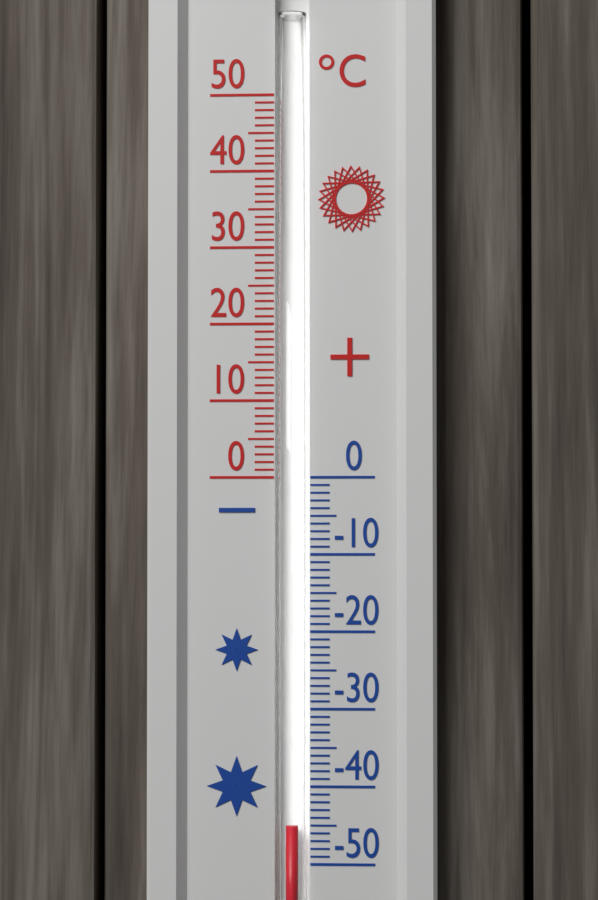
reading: -45 °C
